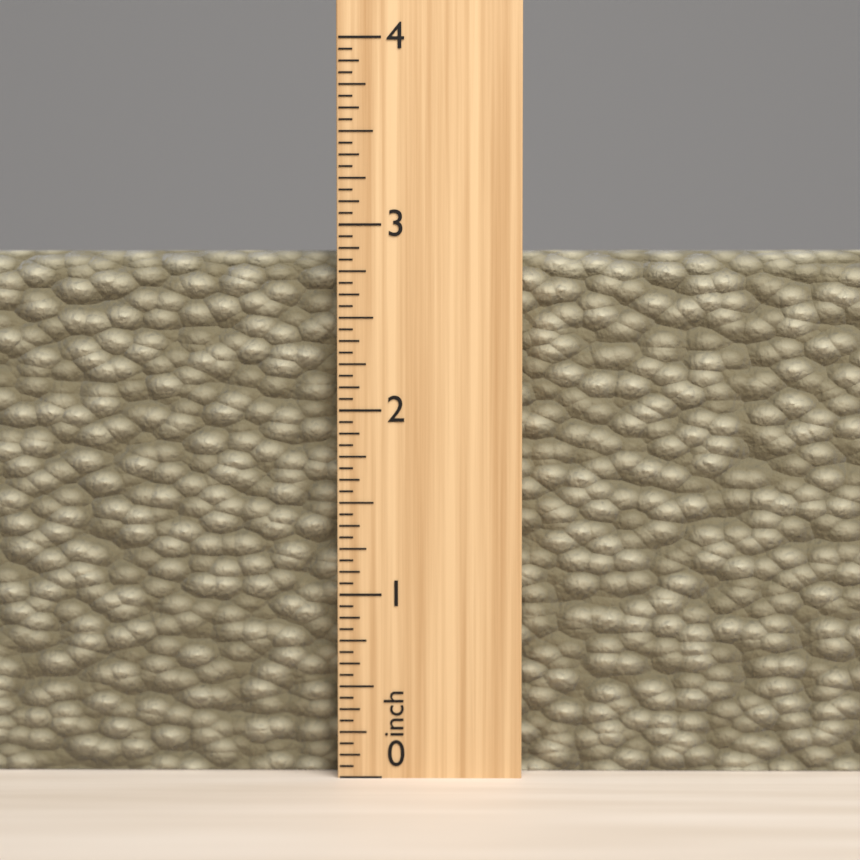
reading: 2.8750 inch
